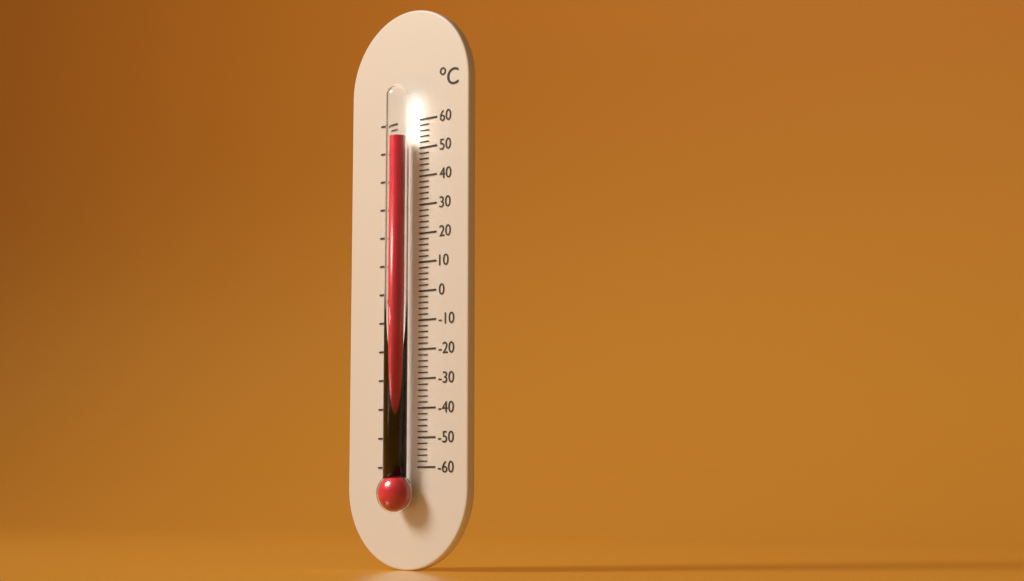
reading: 54 °C
